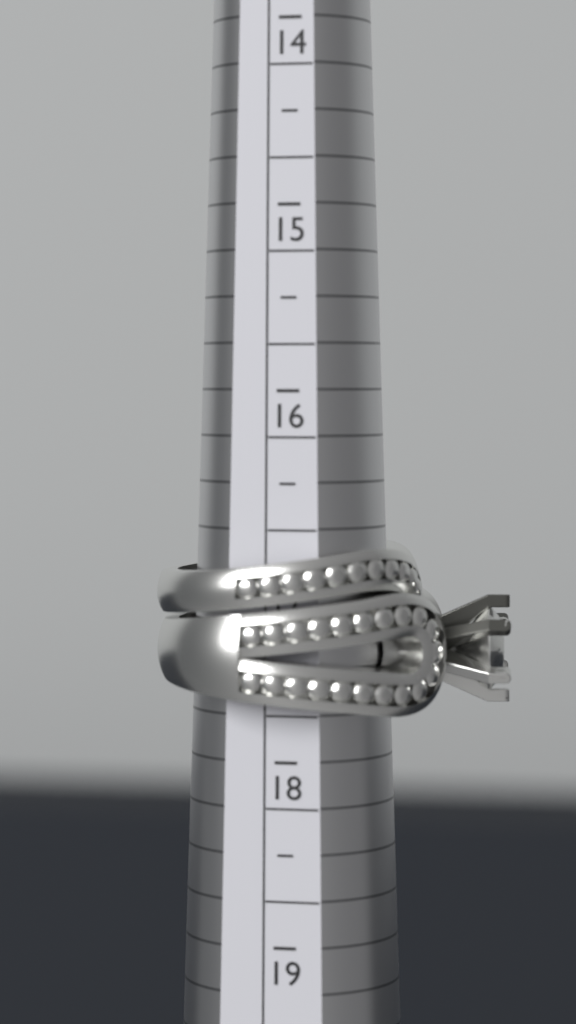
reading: 17.75 (no unit)
